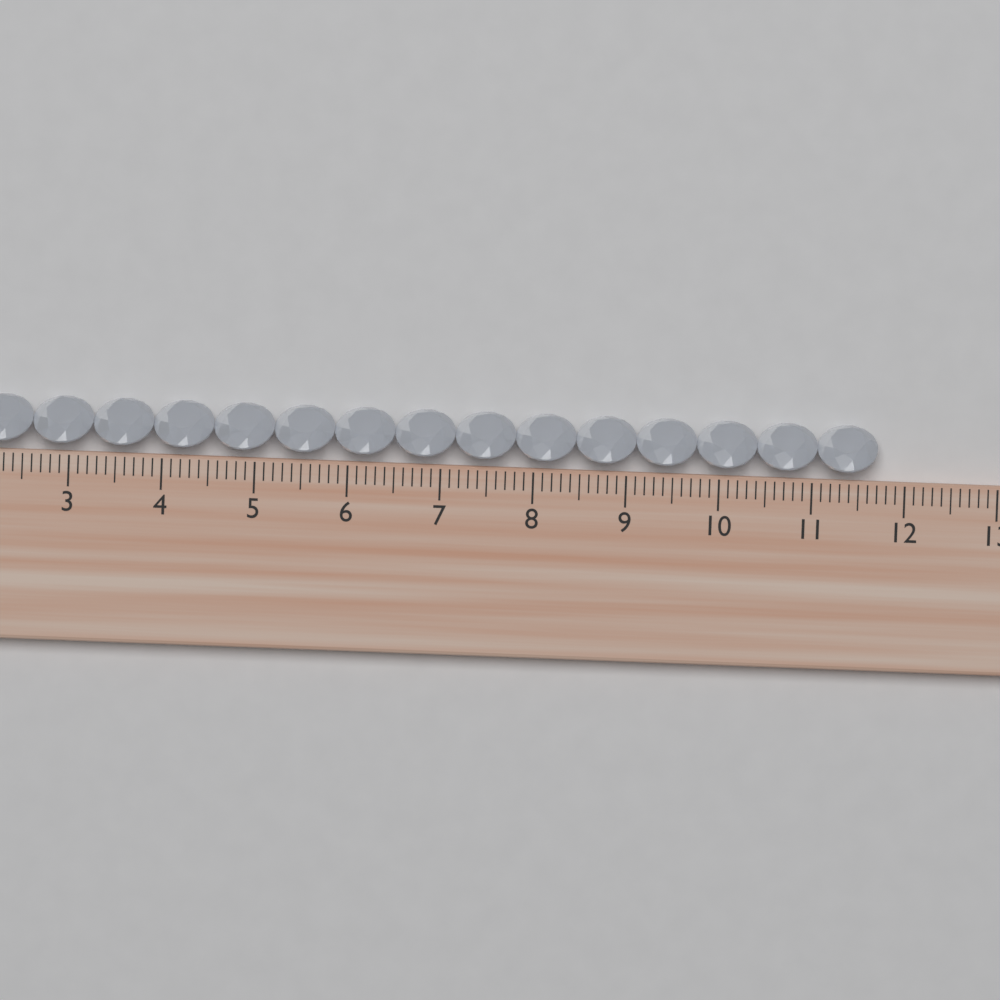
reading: 11.7 cm
